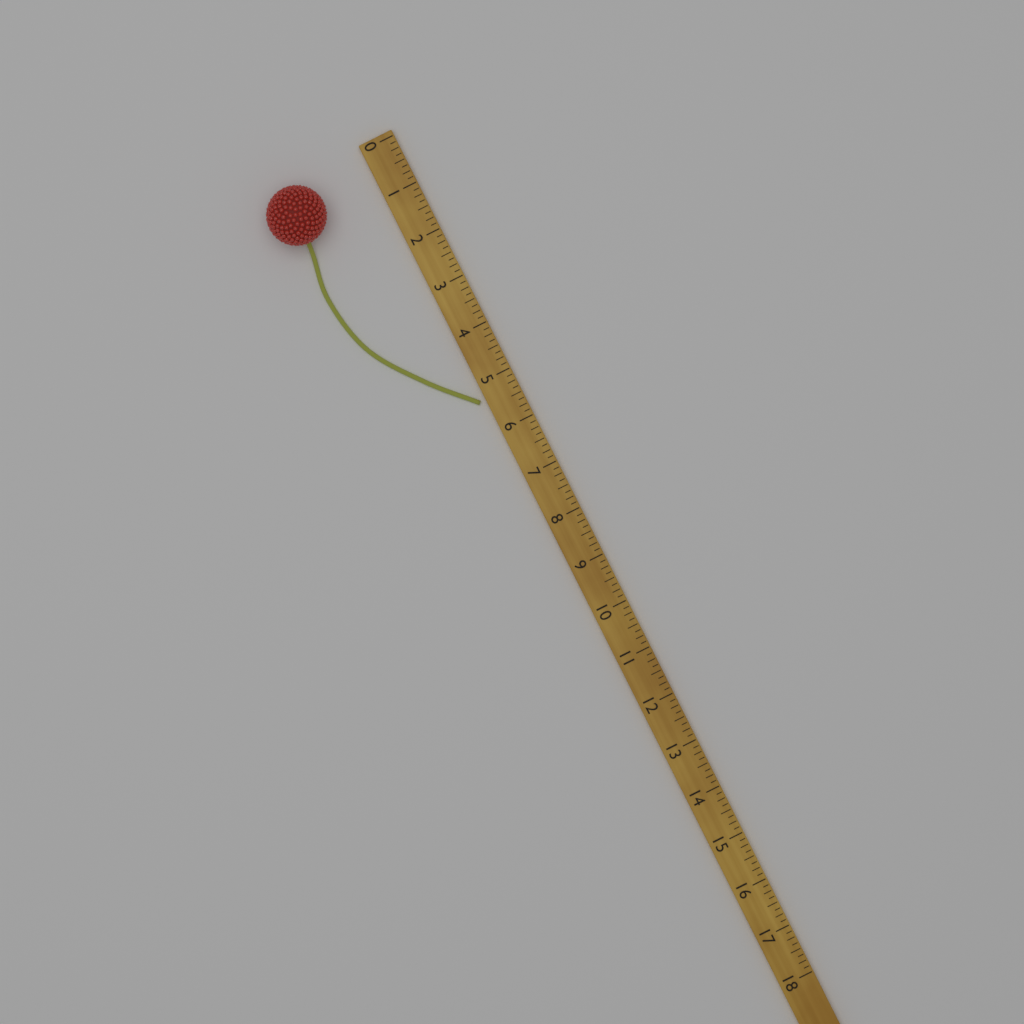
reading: 5.375 (no unit)
